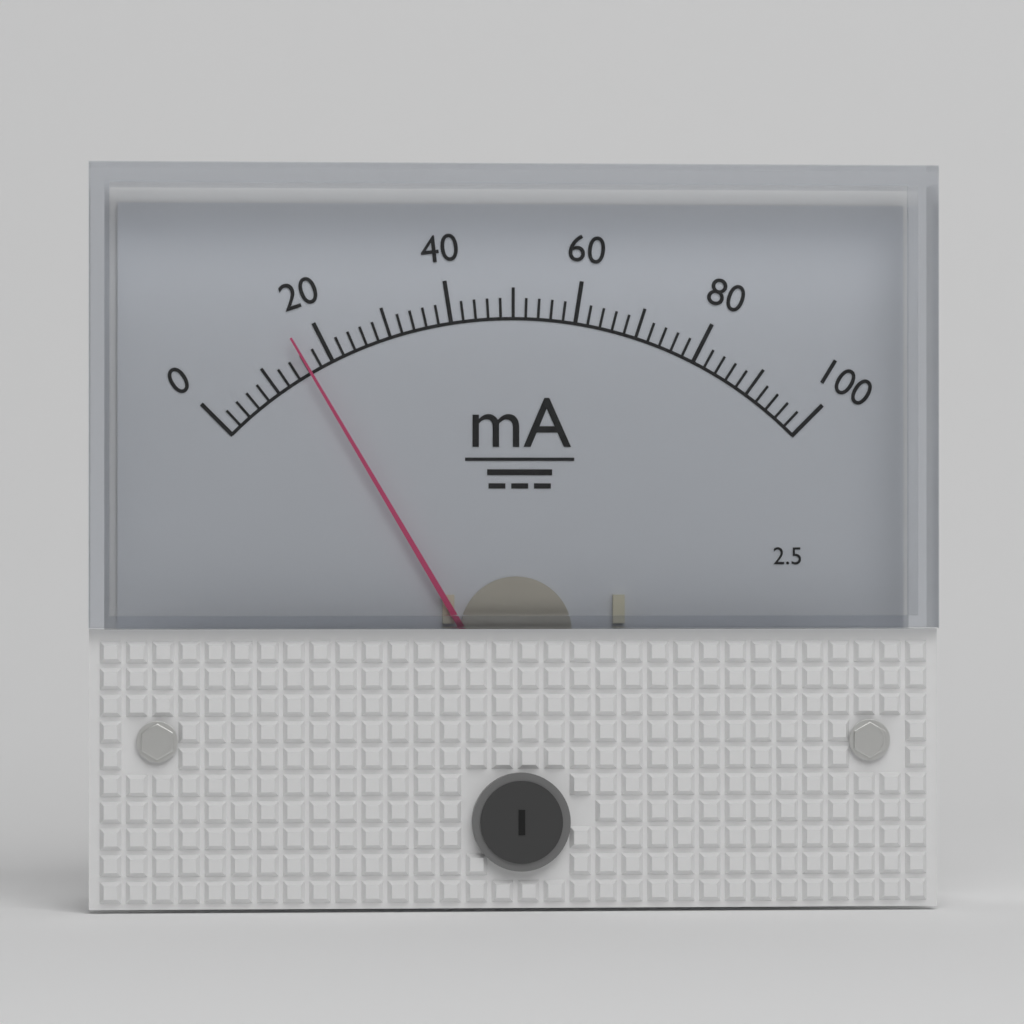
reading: 16 mA
